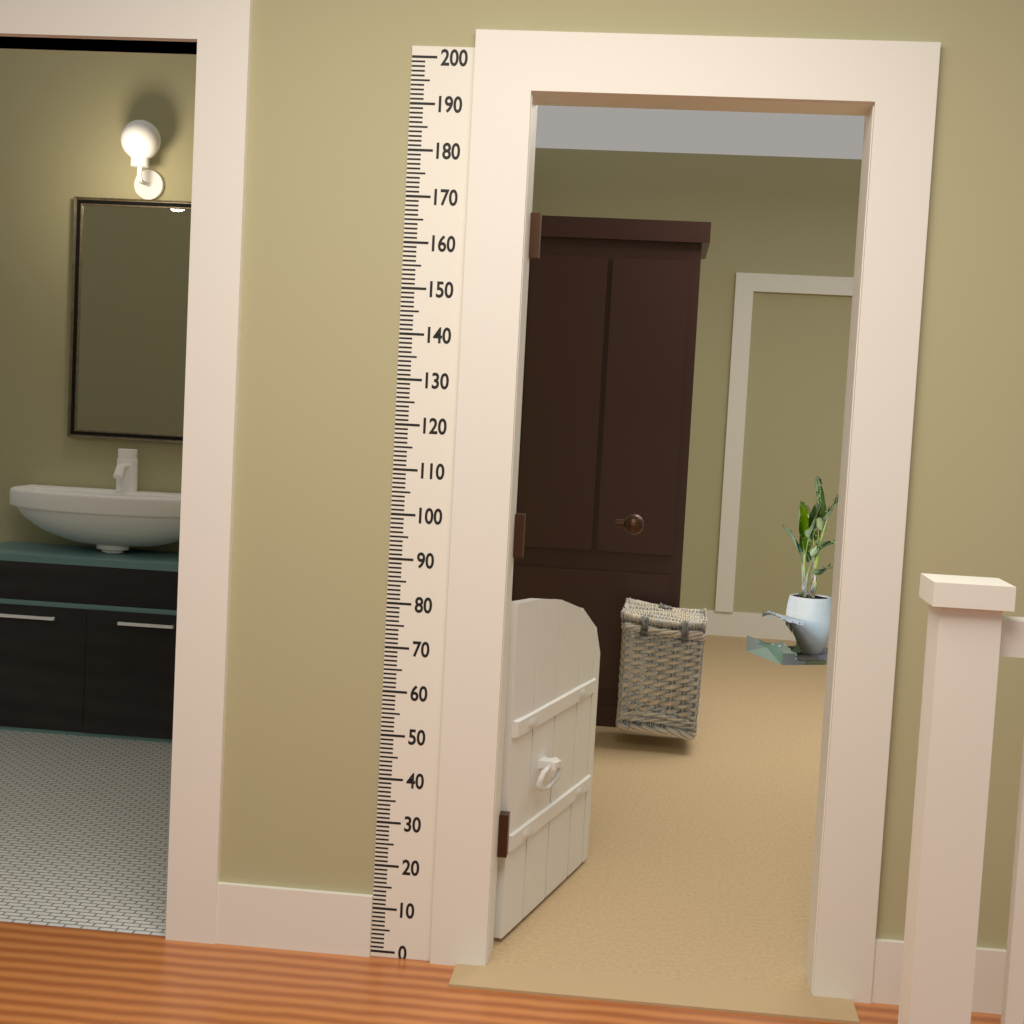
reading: 80 (no unit)
